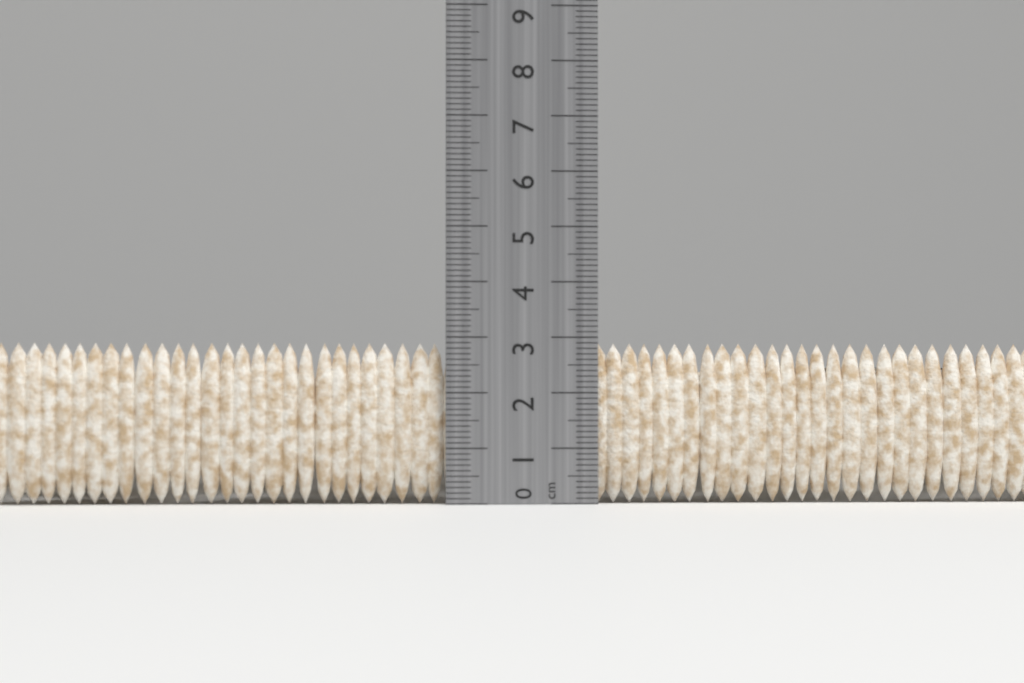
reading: 2.9 cm
